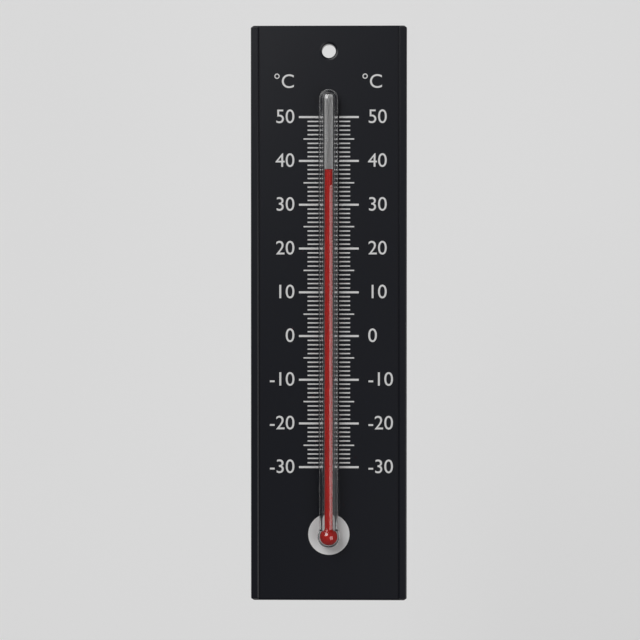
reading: 38 °C
